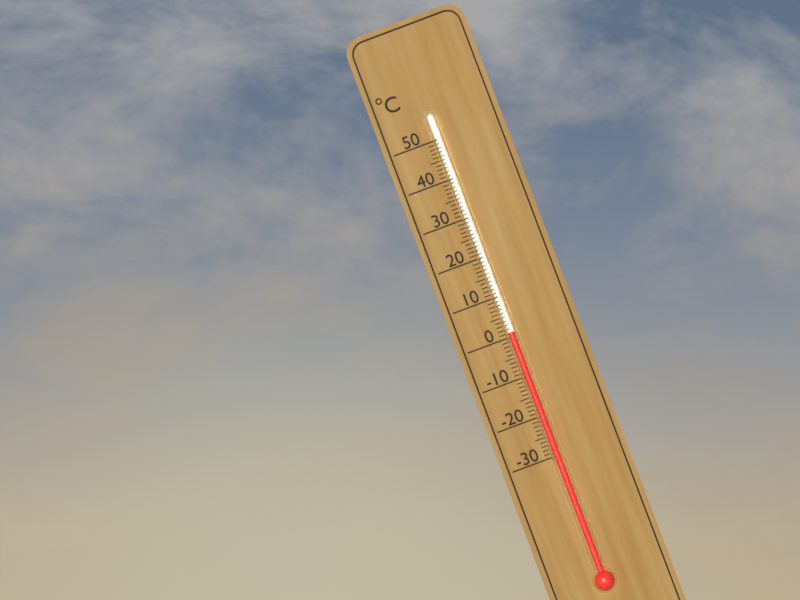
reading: 1 °C
